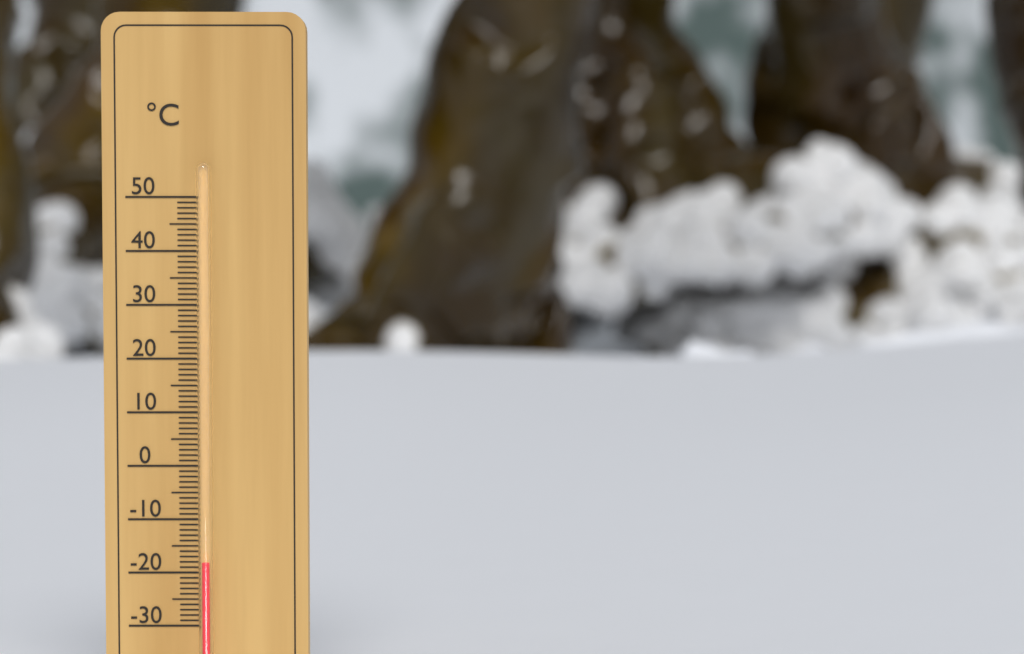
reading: -18 °C
